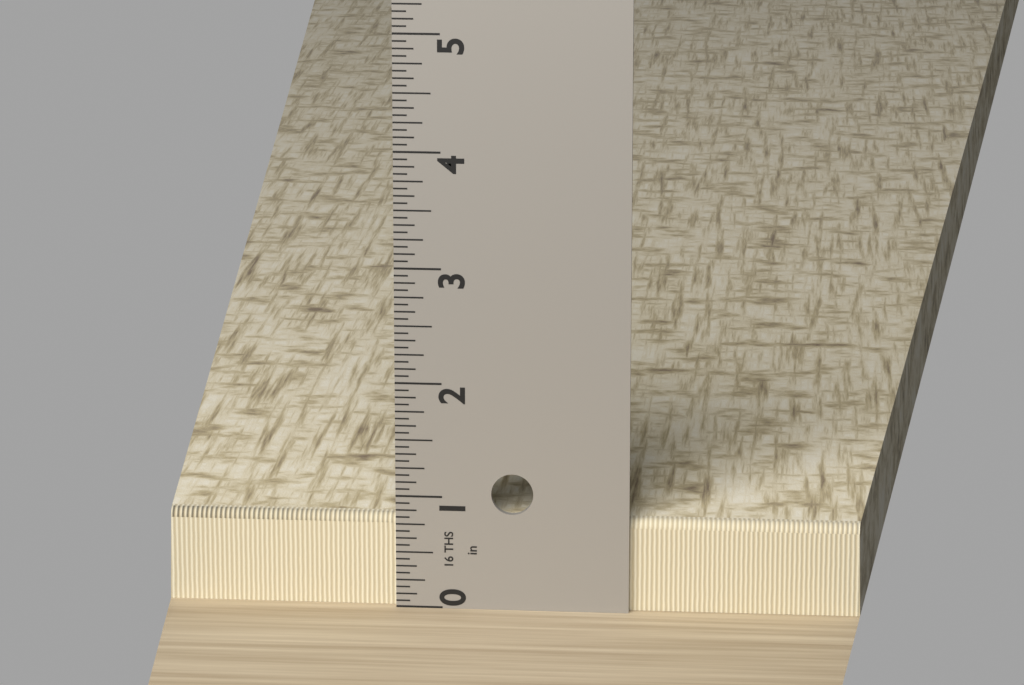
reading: 0.8125 in
